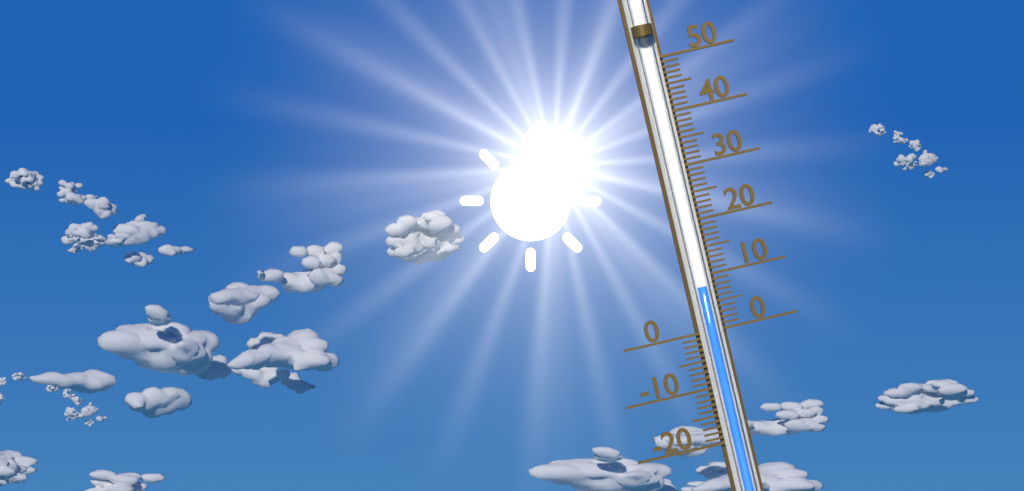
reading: 8 (no unit)
